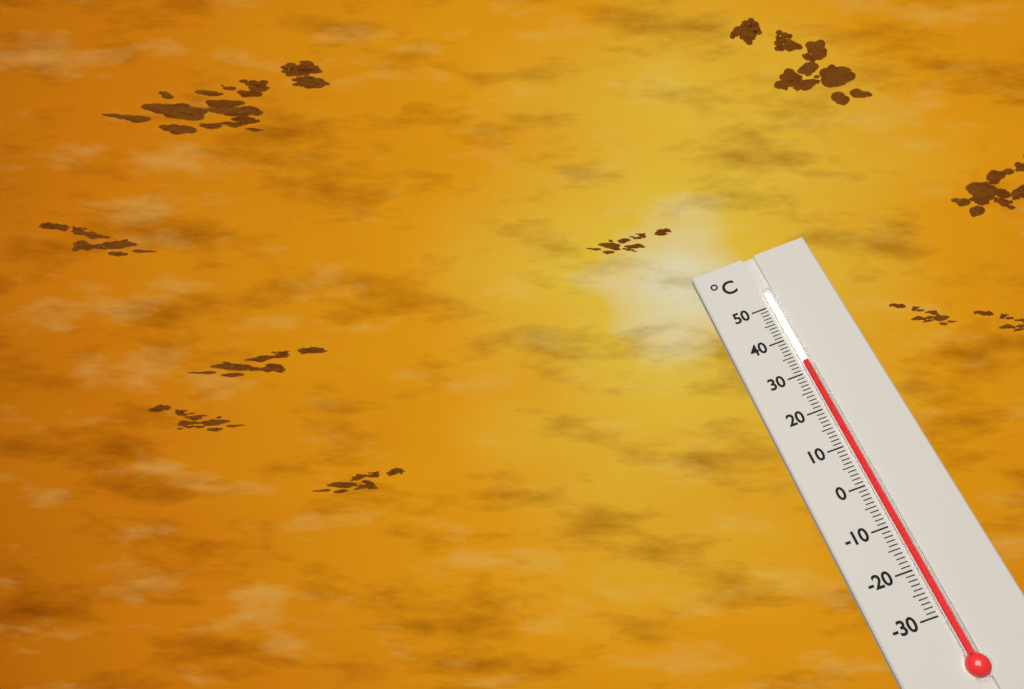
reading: 33 °C
